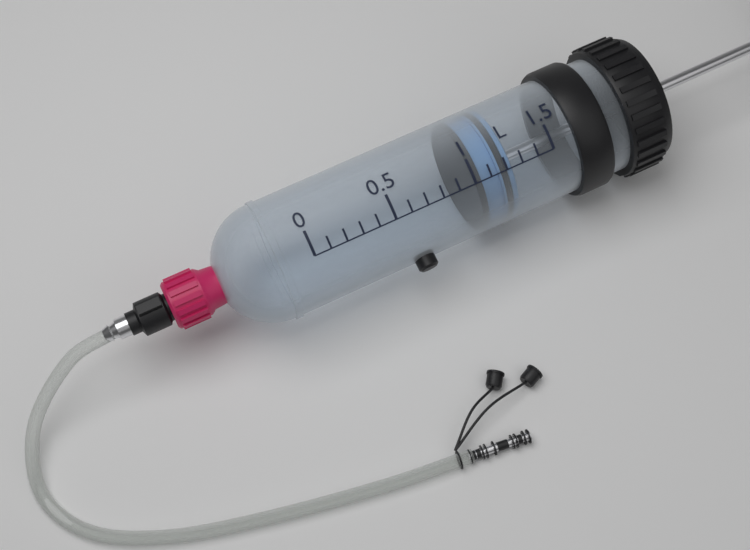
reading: 1.0 L
